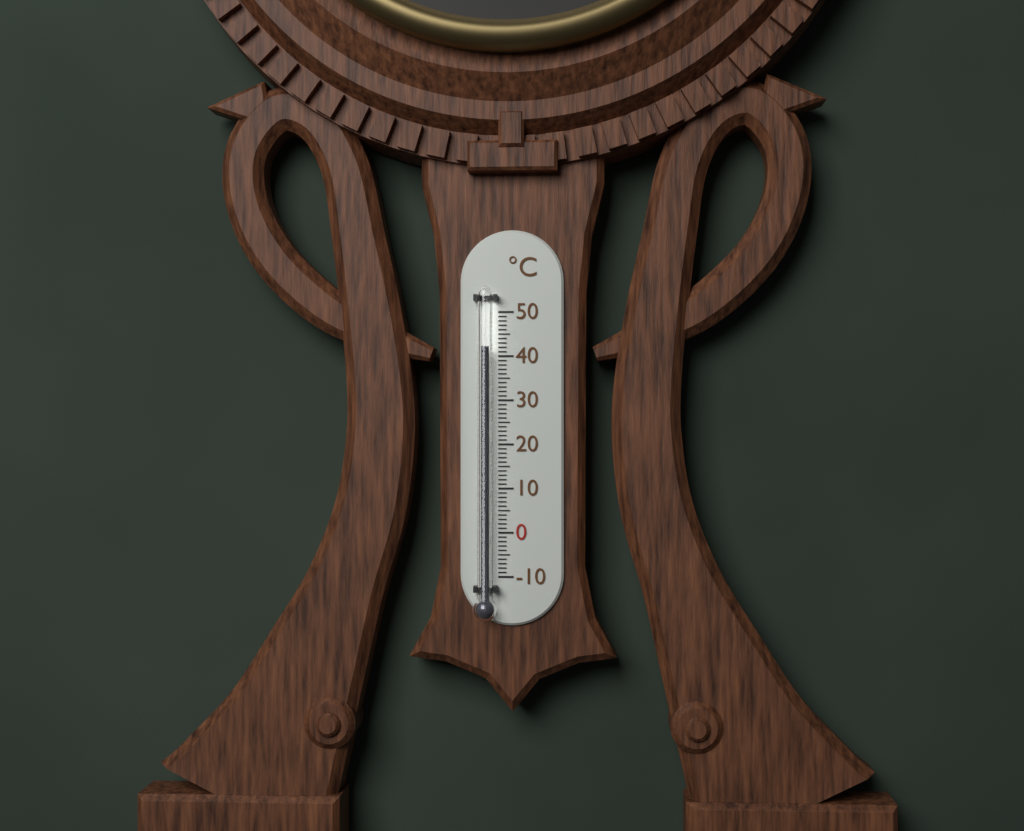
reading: 42 °C
